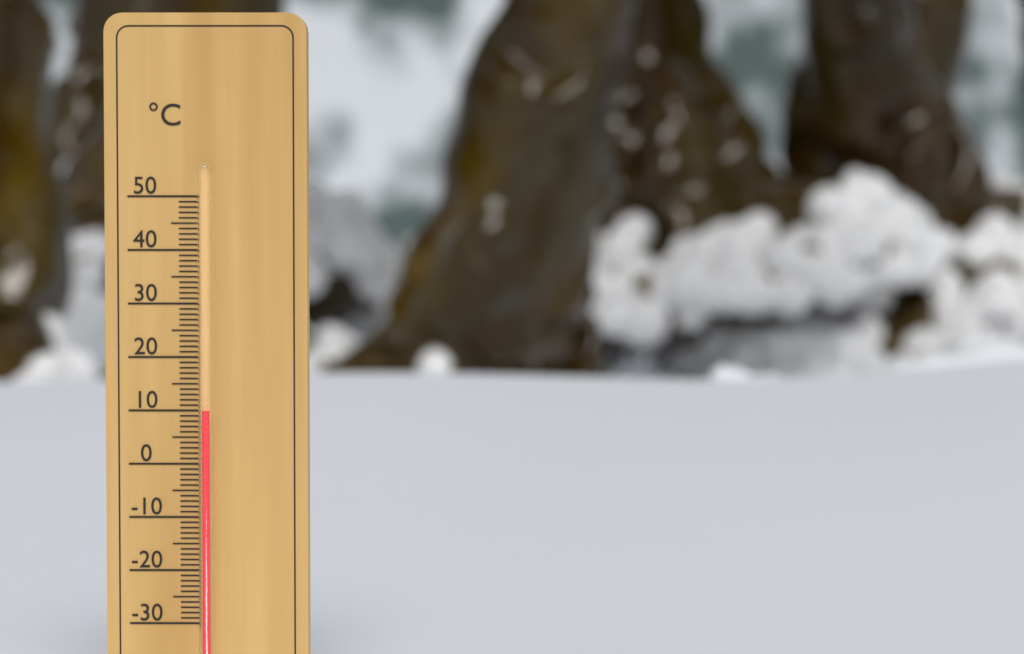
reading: 10 °C
